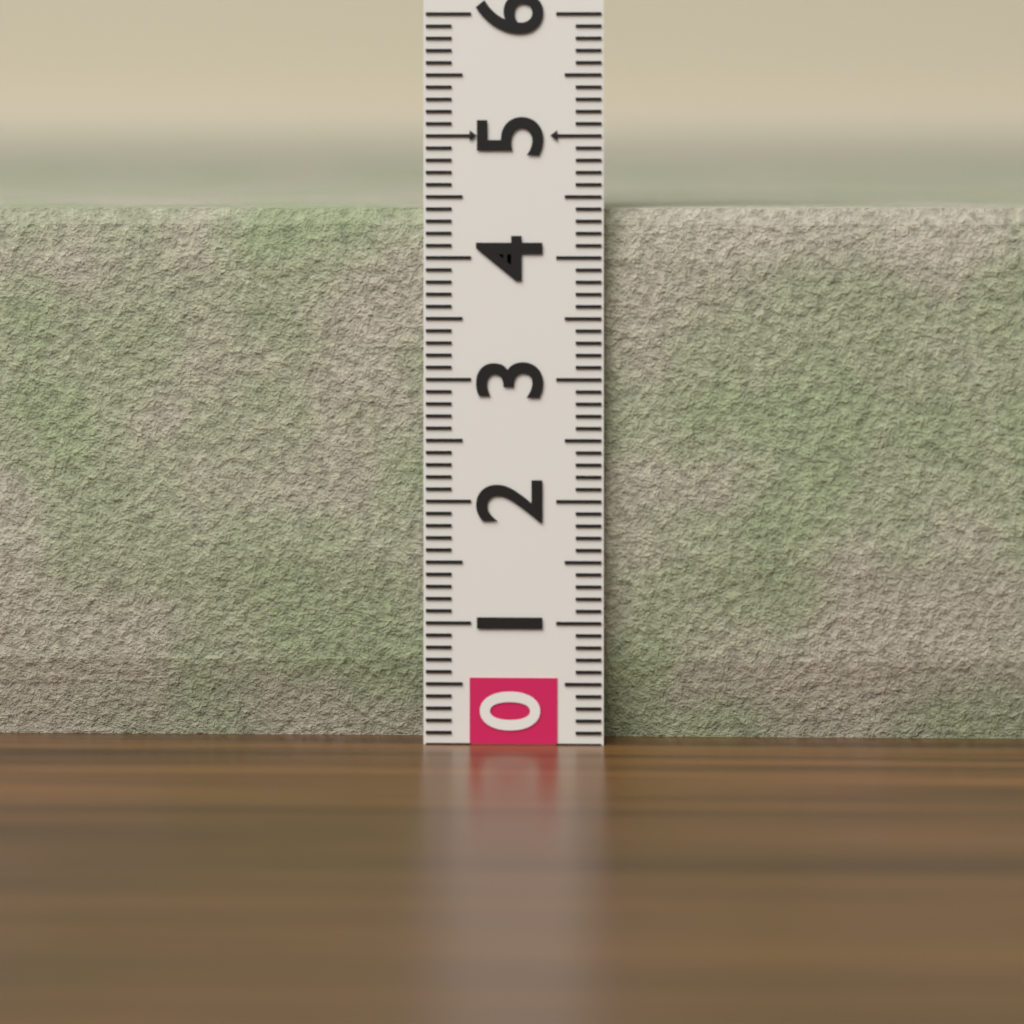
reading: 4.4 (no unit)
